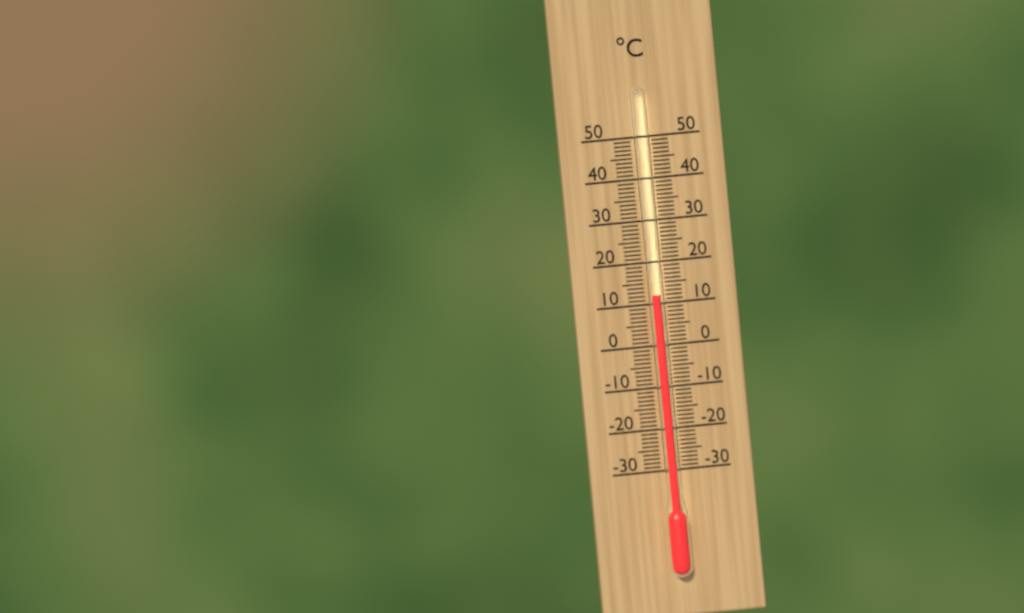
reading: 12 °C
